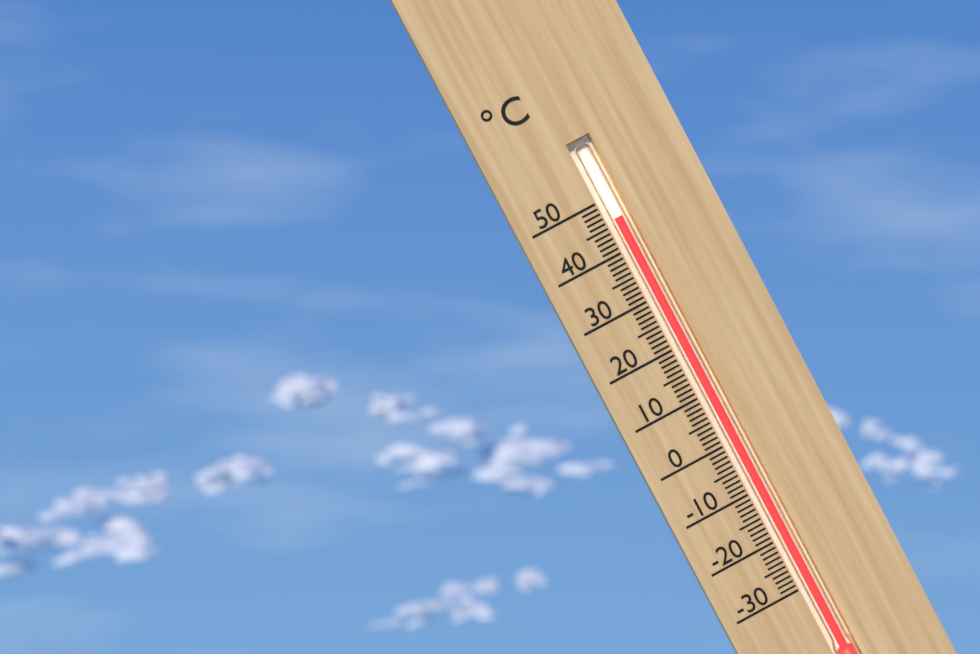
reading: 46 °C
